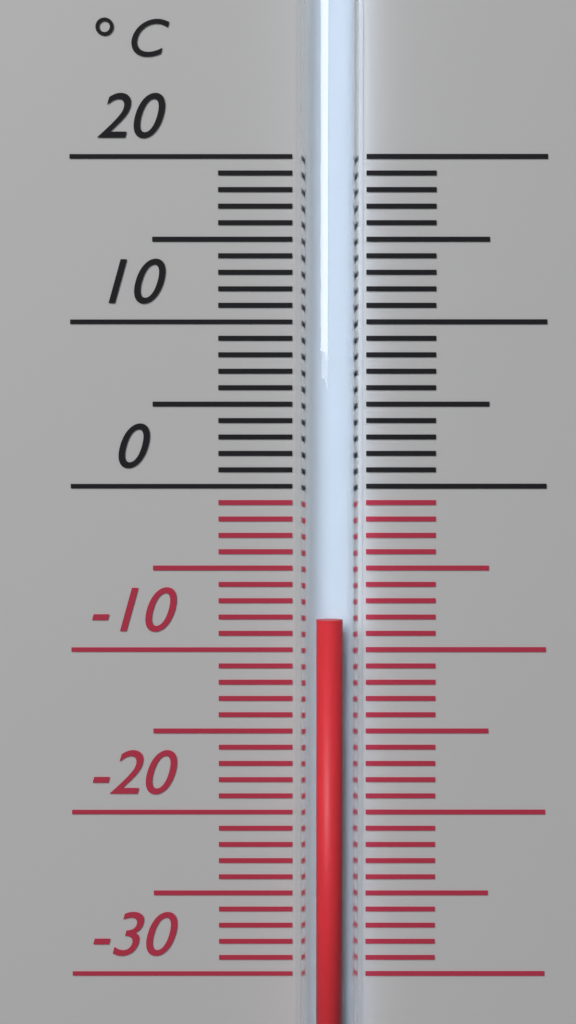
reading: -8 °C
